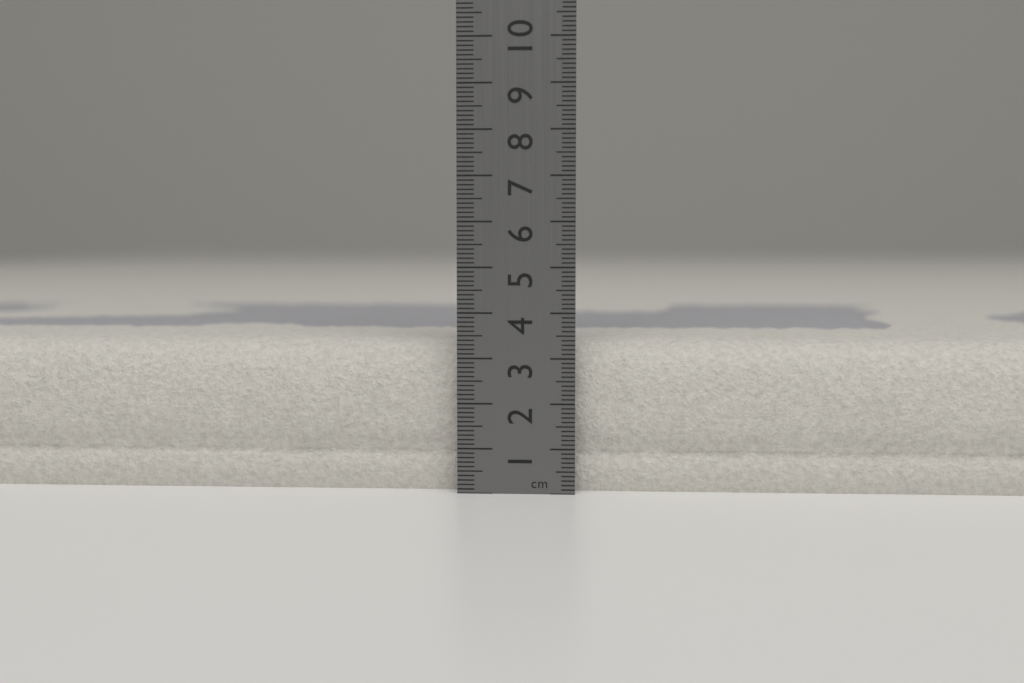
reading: 3.4 cm
